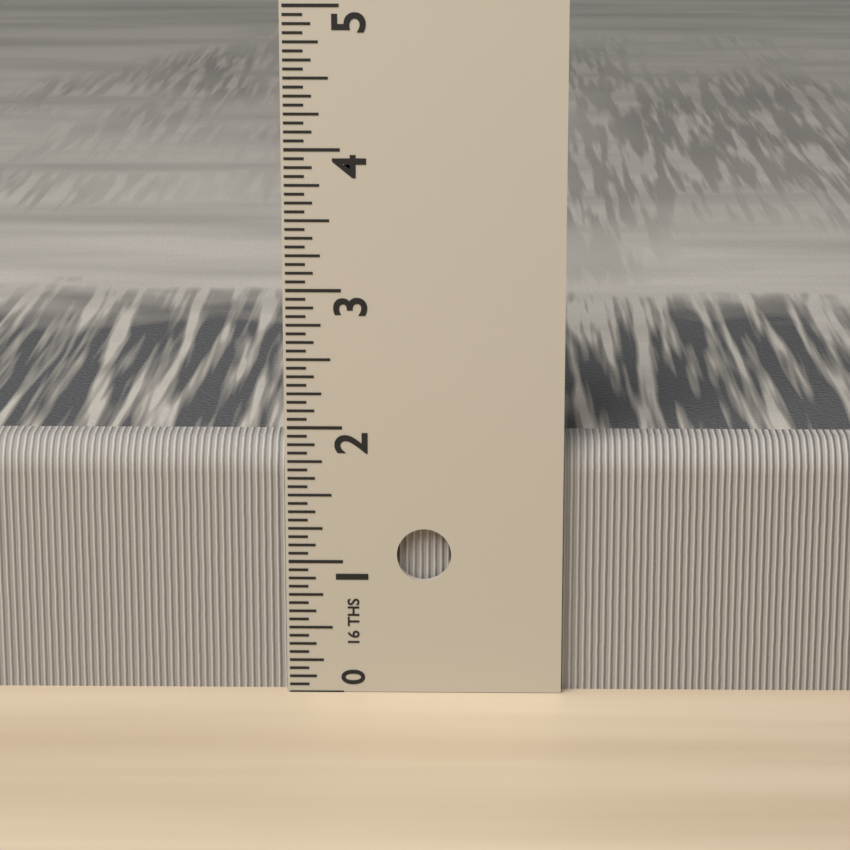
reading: 1.8750 in
